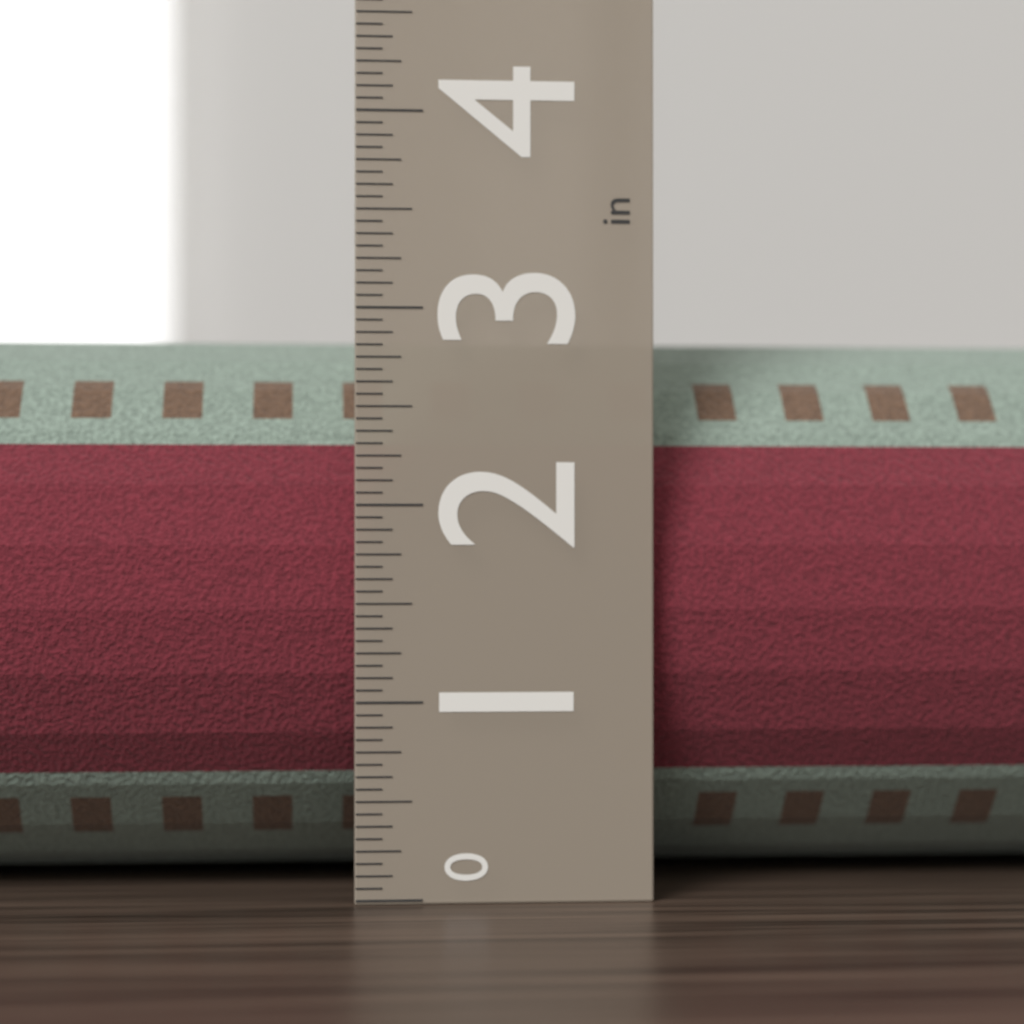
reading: 2.9375 in
